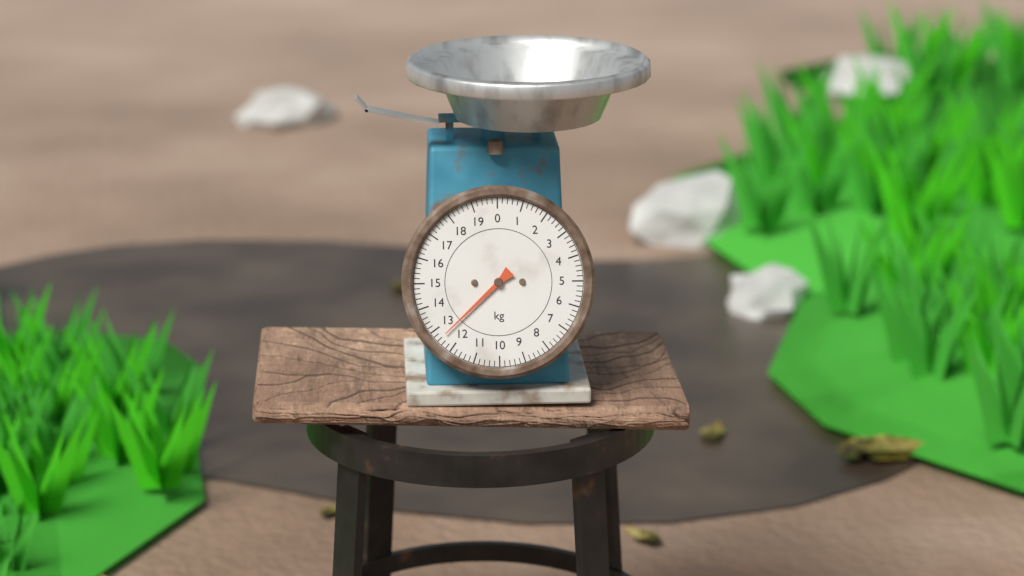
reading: 12.6 kg
